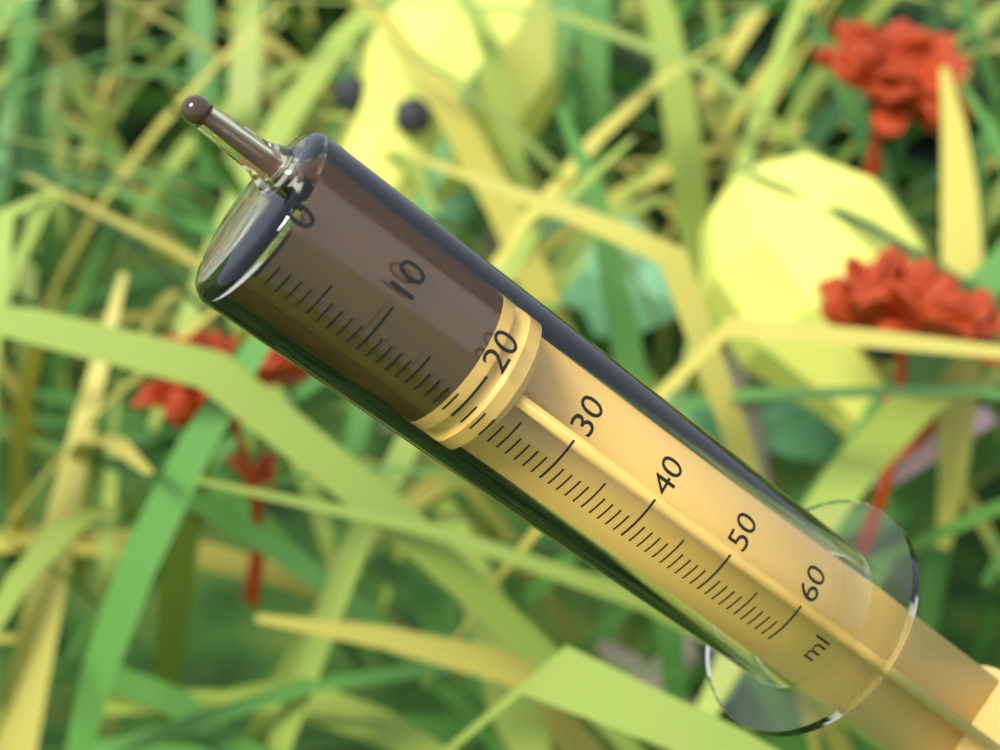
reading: 19 ml
